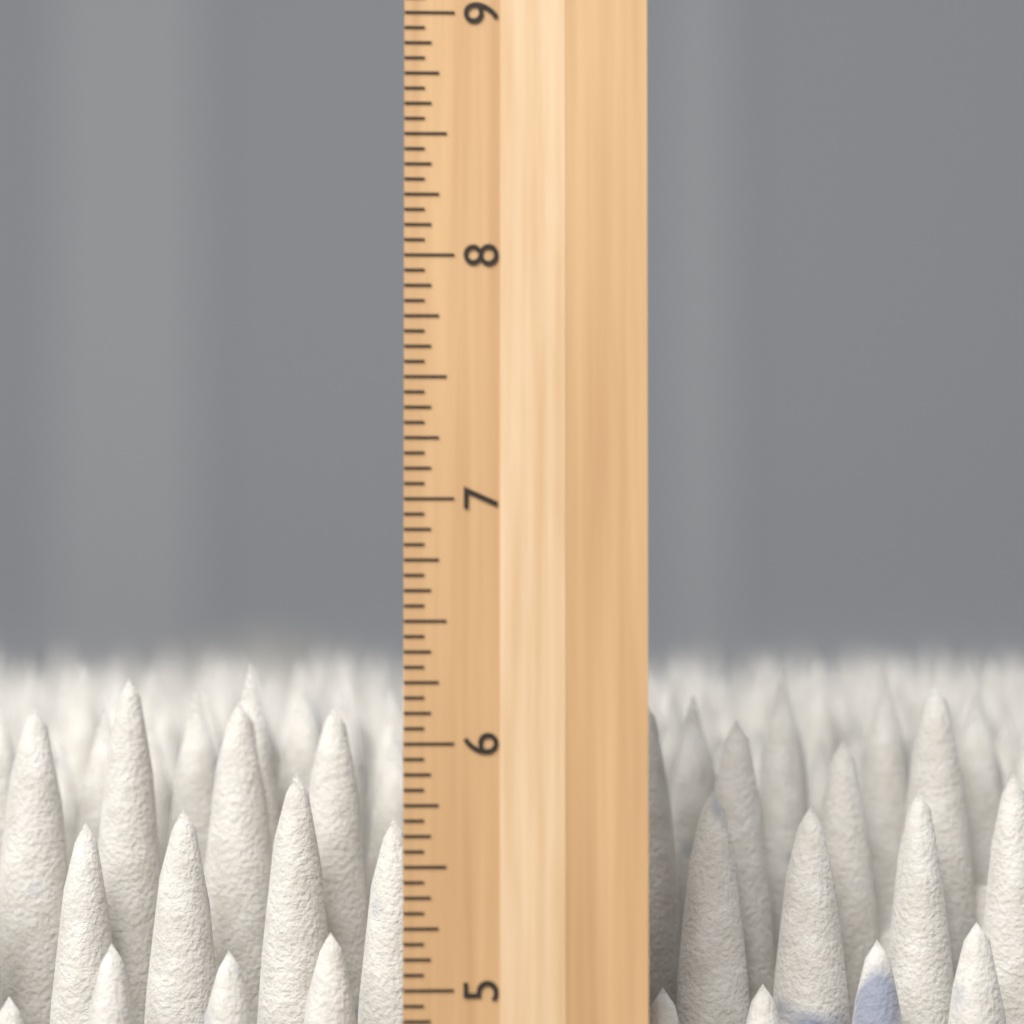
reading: 6.3125 inch
